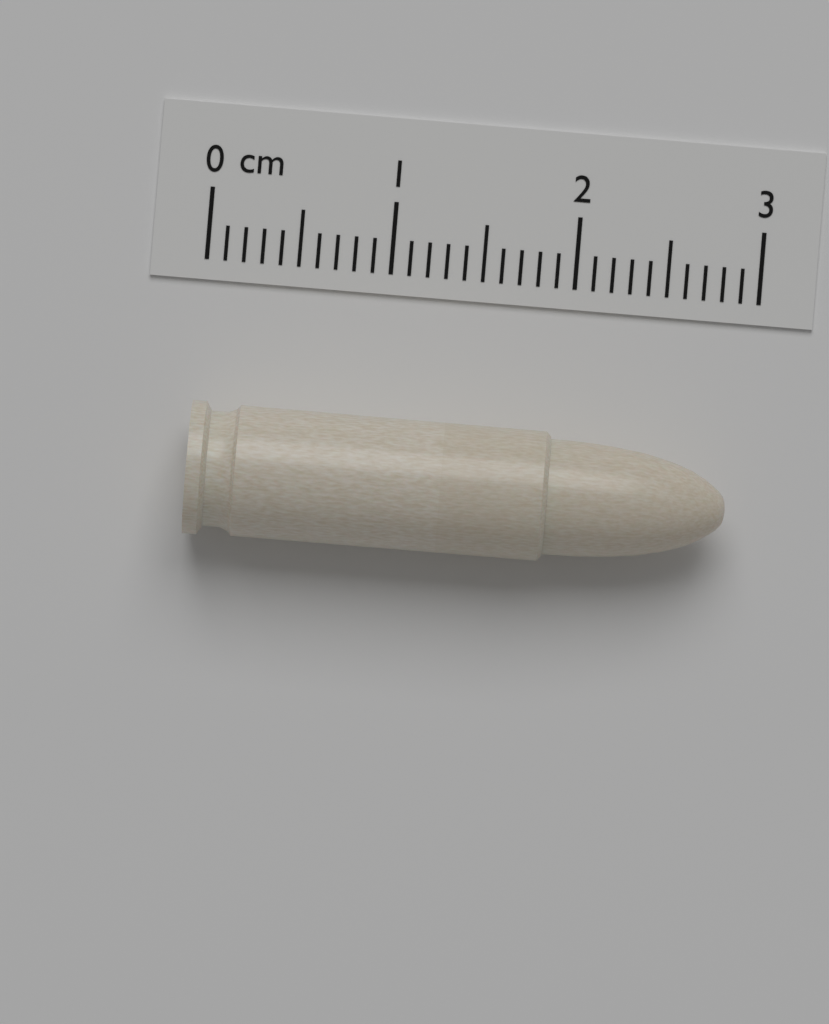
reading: 2.9 cm
